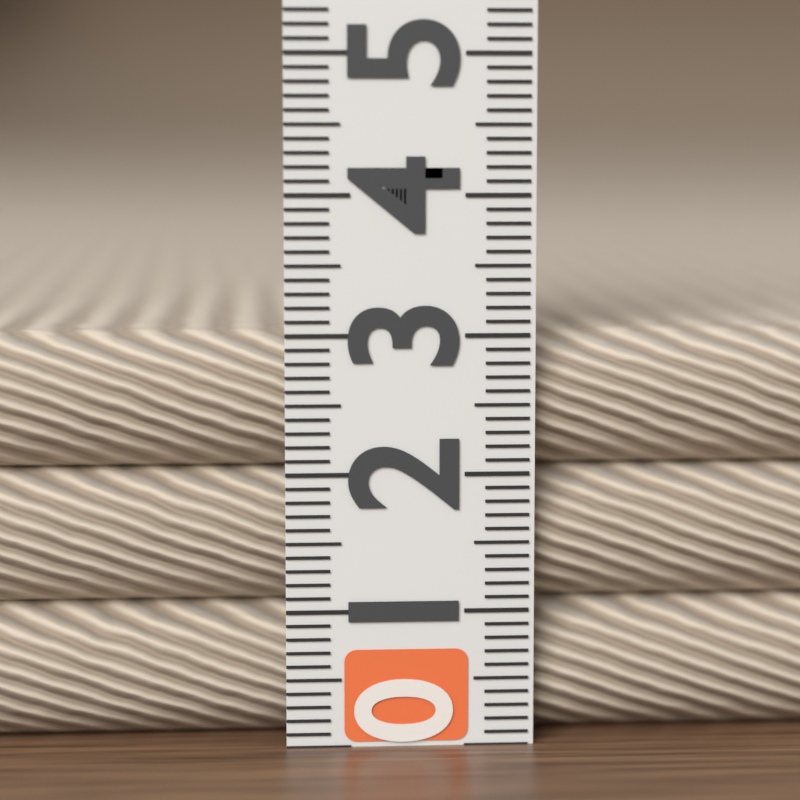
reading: 3.0 (no unit)
